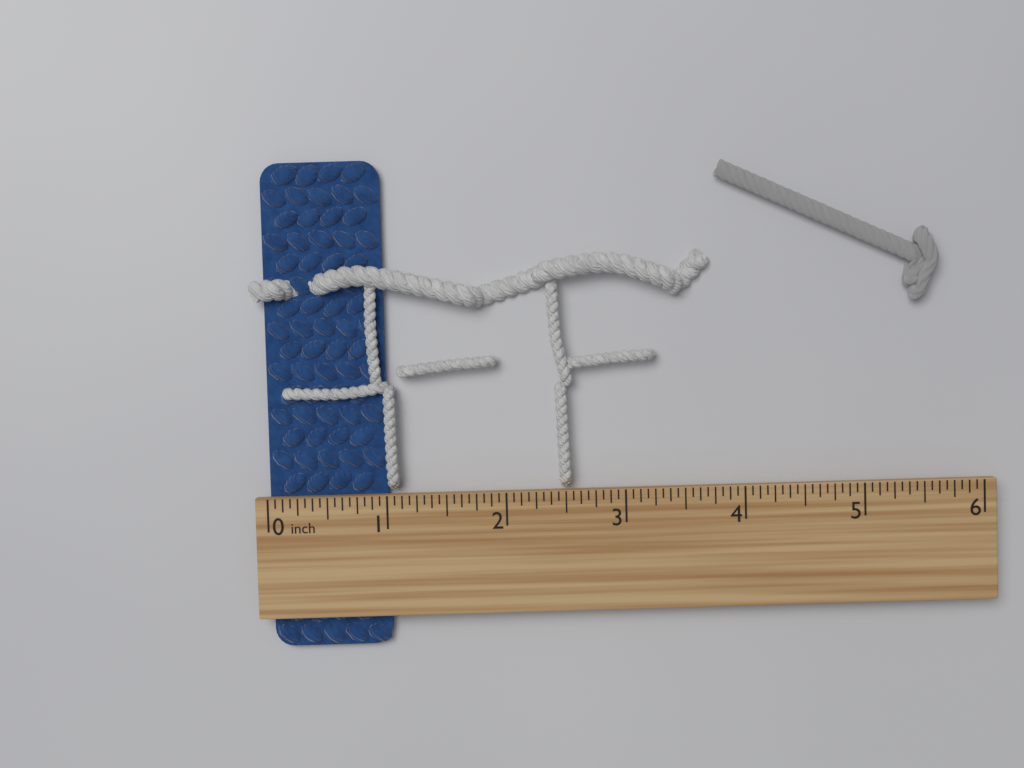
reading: 1.0000 inch
